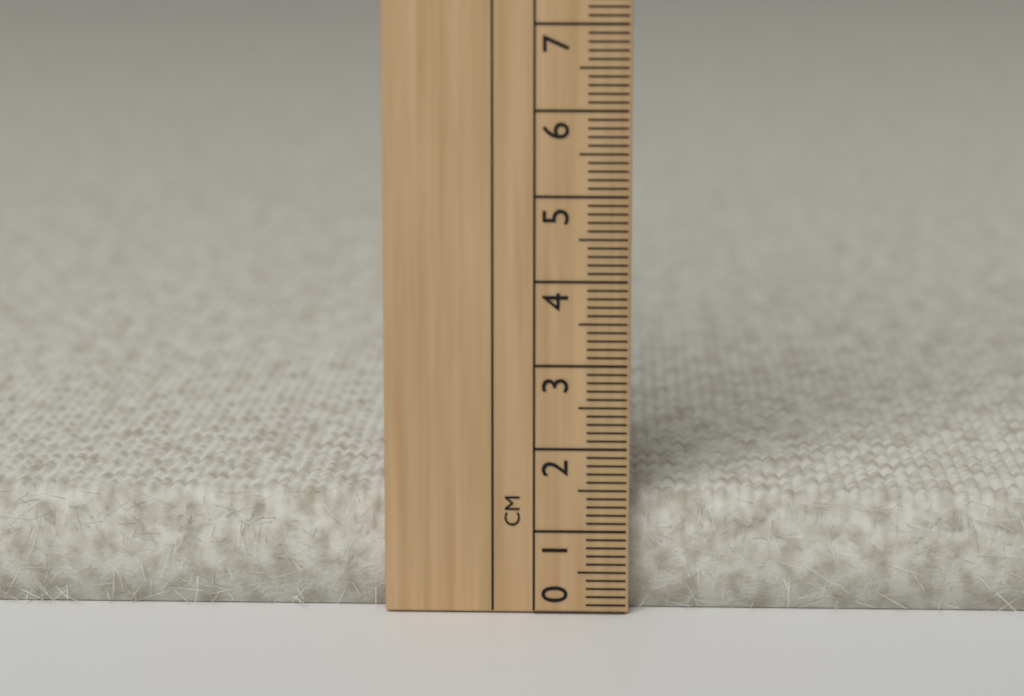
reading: 1.4 cm
